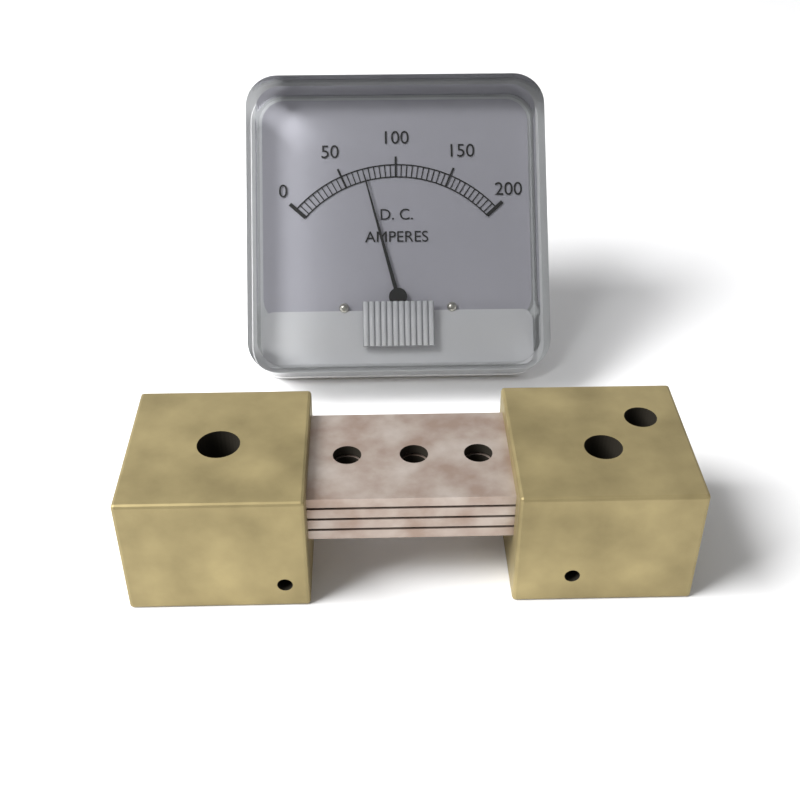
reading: 70 A
